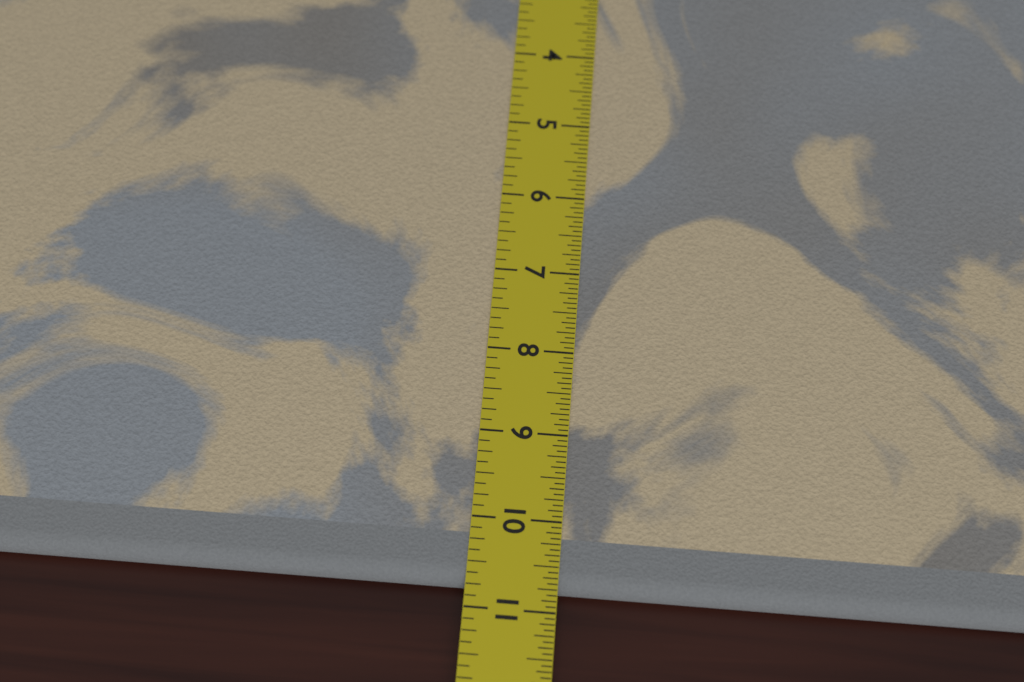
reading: 10.7500 in
